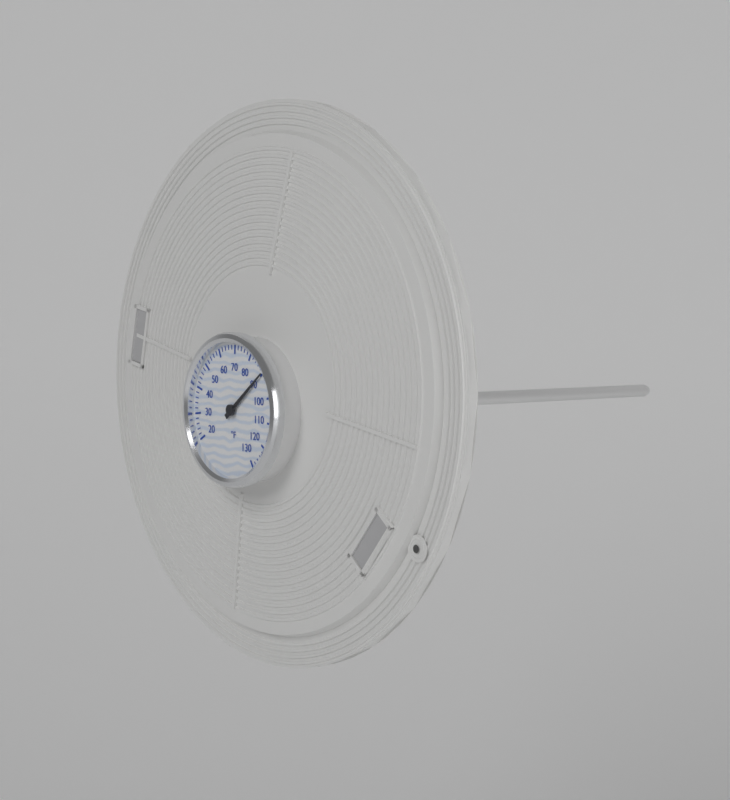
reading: 90 °F
